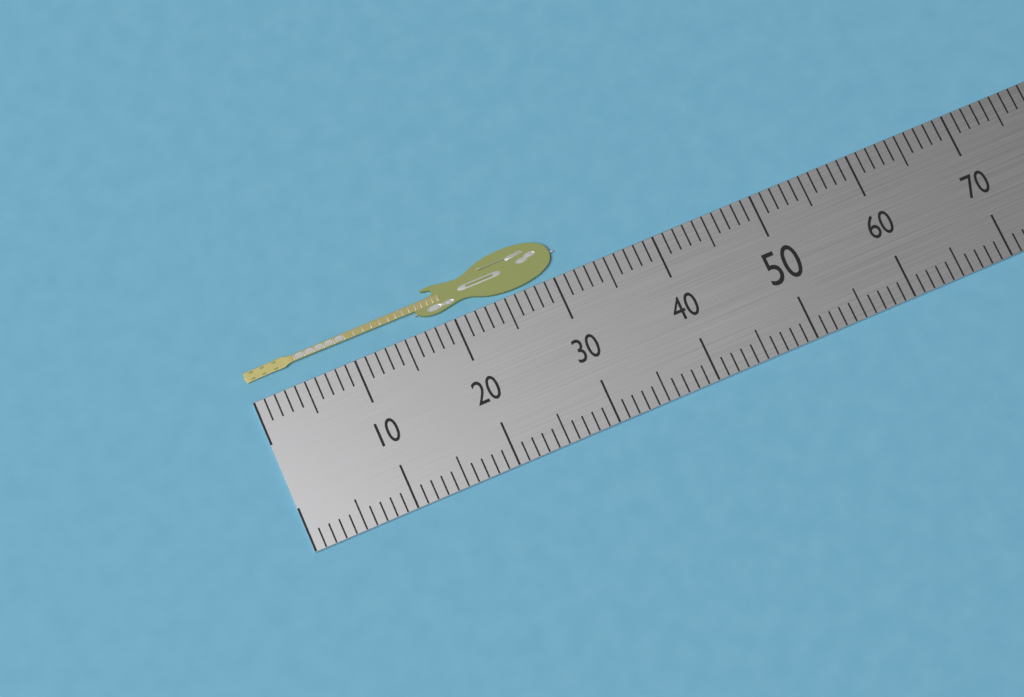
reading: 31 (no unit)
